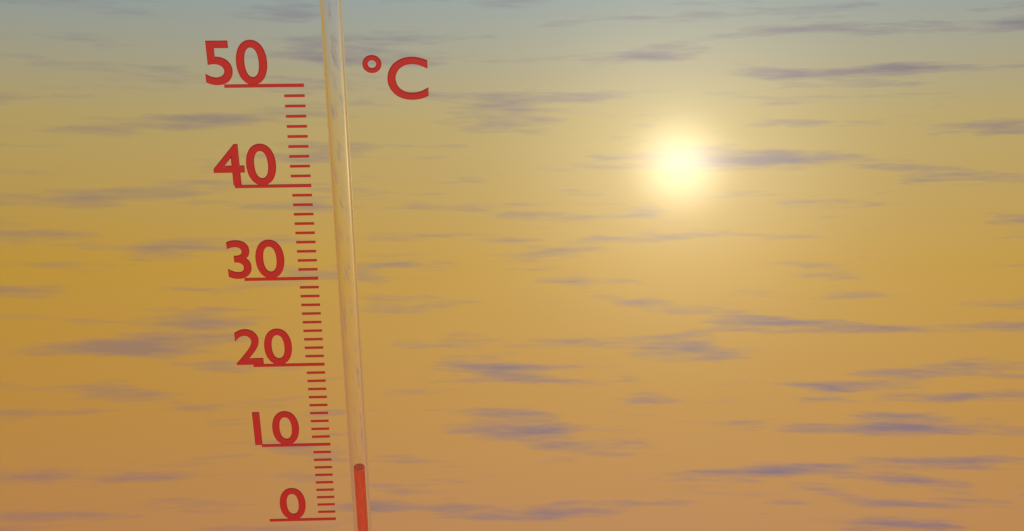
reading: 7 °C
